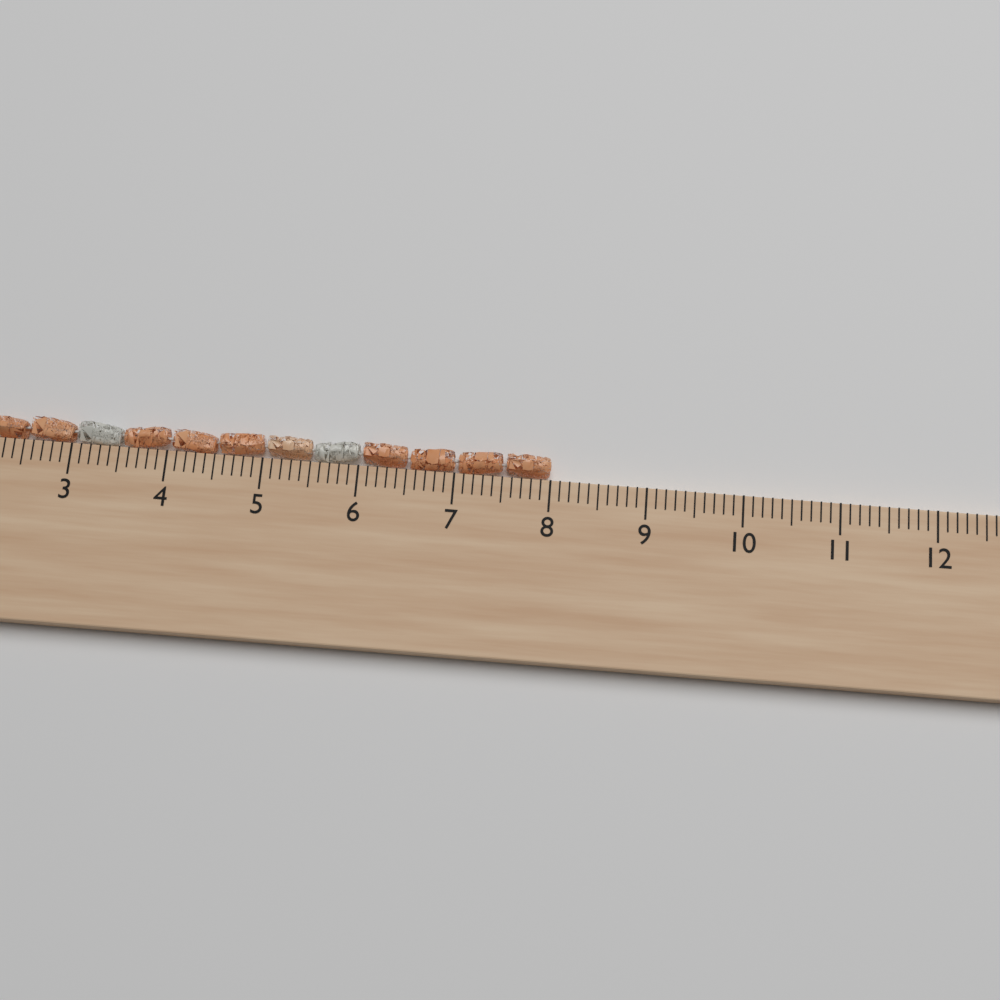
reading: 8.0 cm
